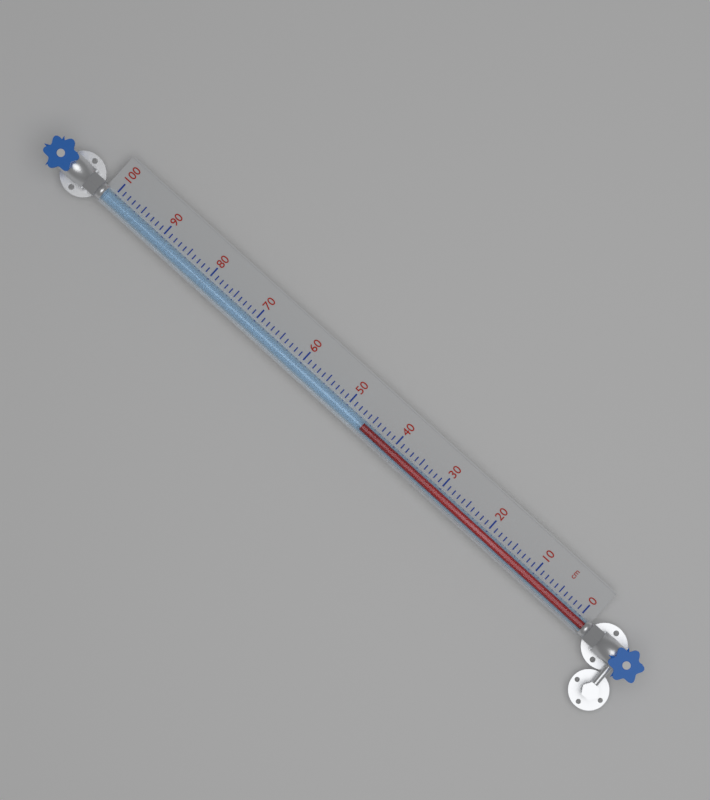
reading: 46 cm
